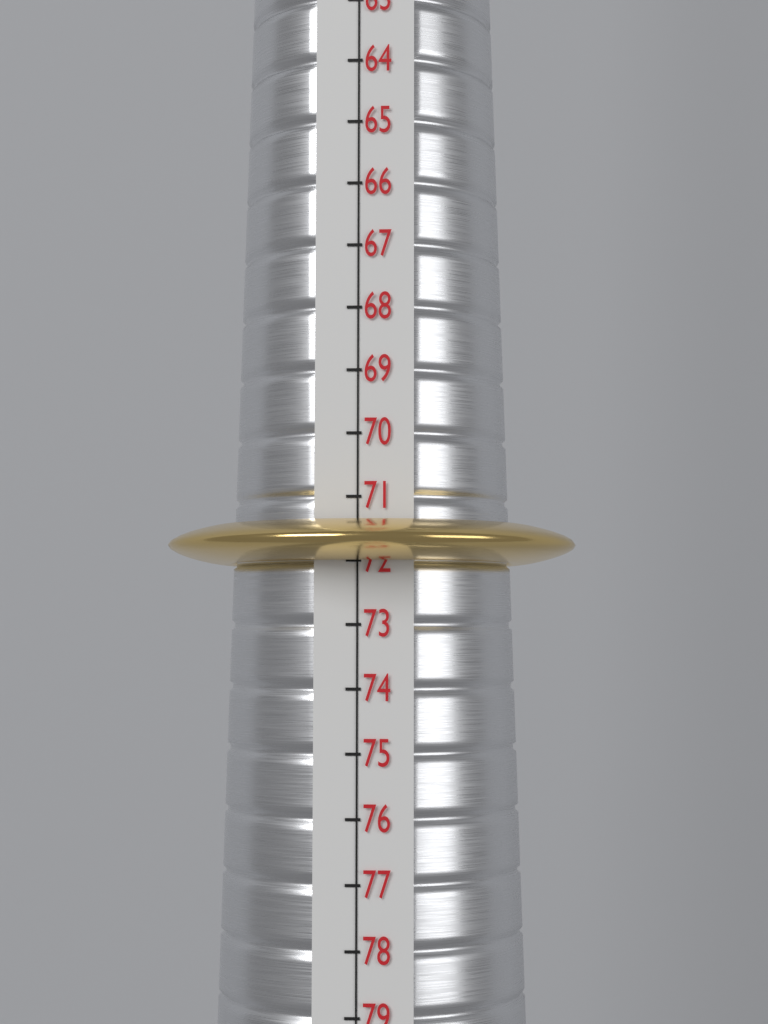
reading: 72 (no unit)
